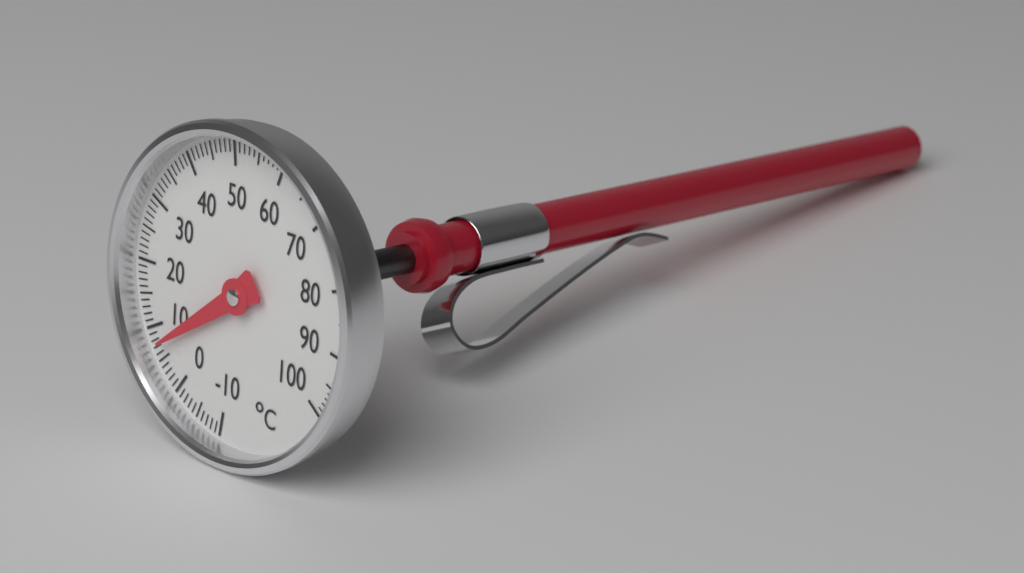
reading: 7 °C
